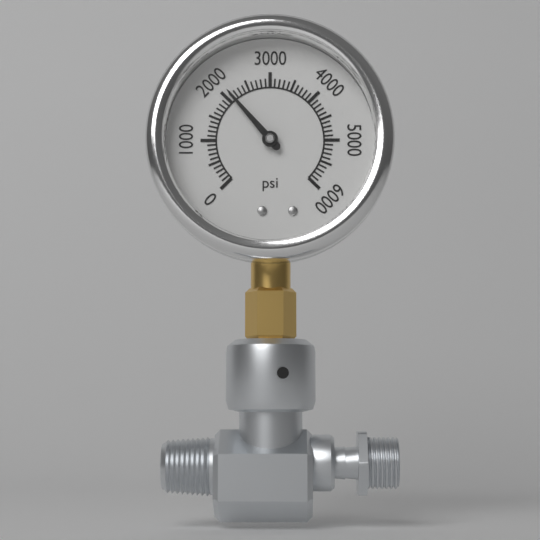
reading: 2100 psi
